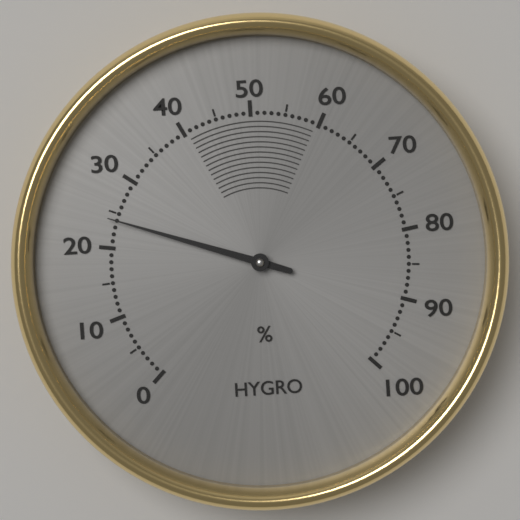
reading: 24 %
